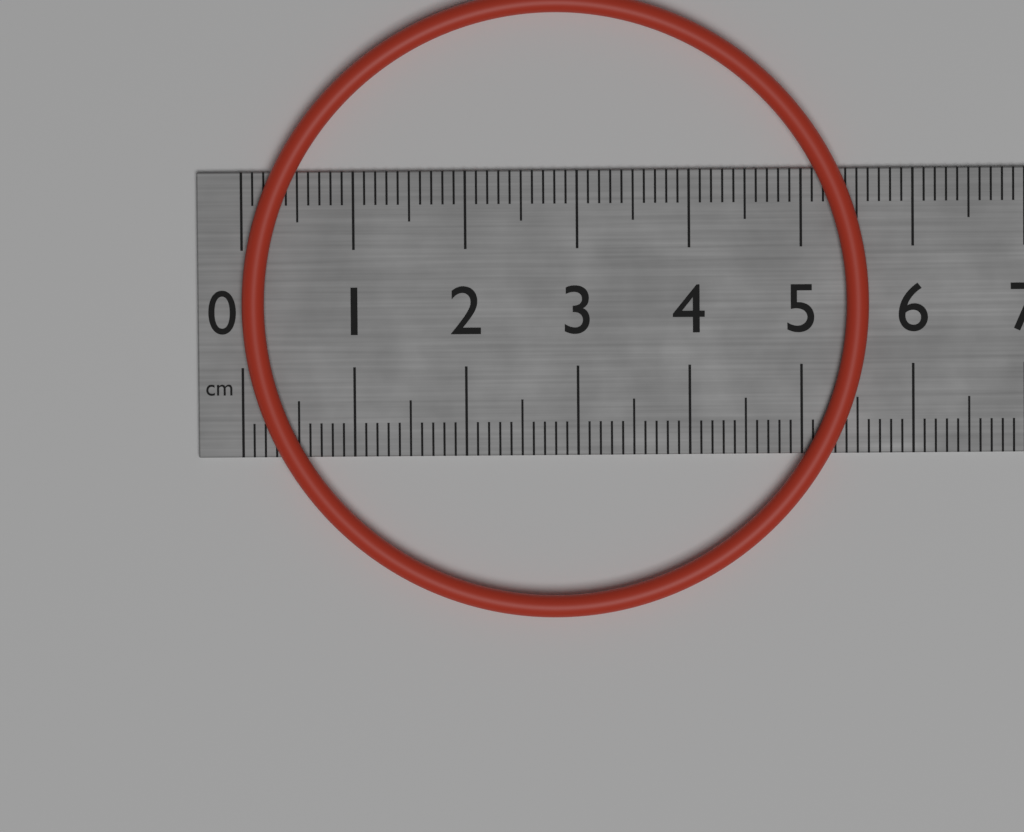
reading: 5.6 cm
